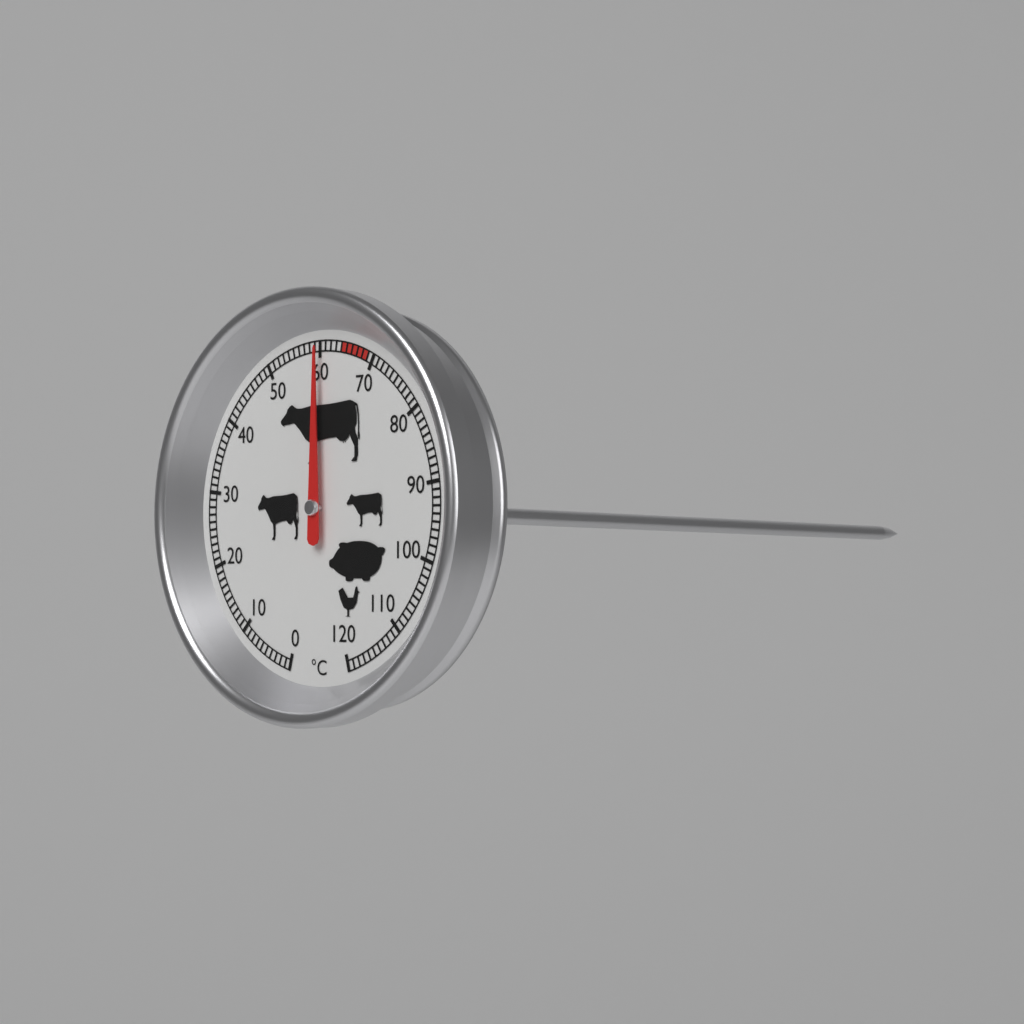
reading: 60 °C
